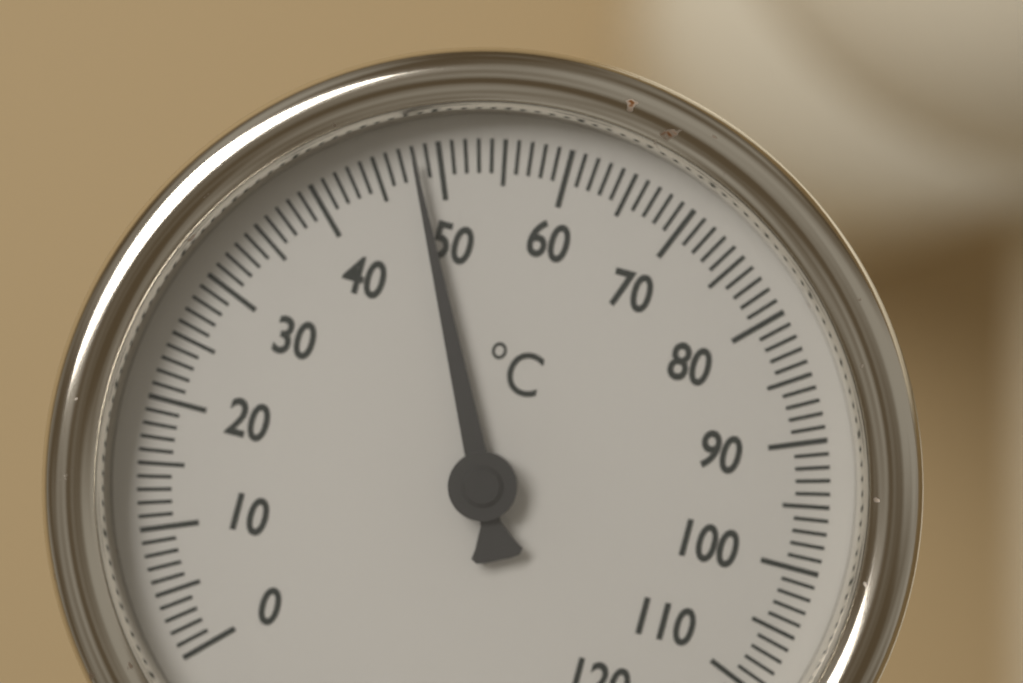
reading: 48 °C
